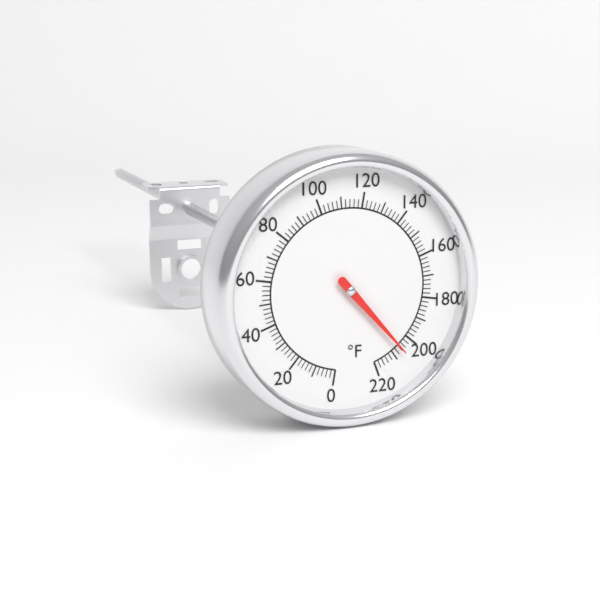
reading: 206 °F
